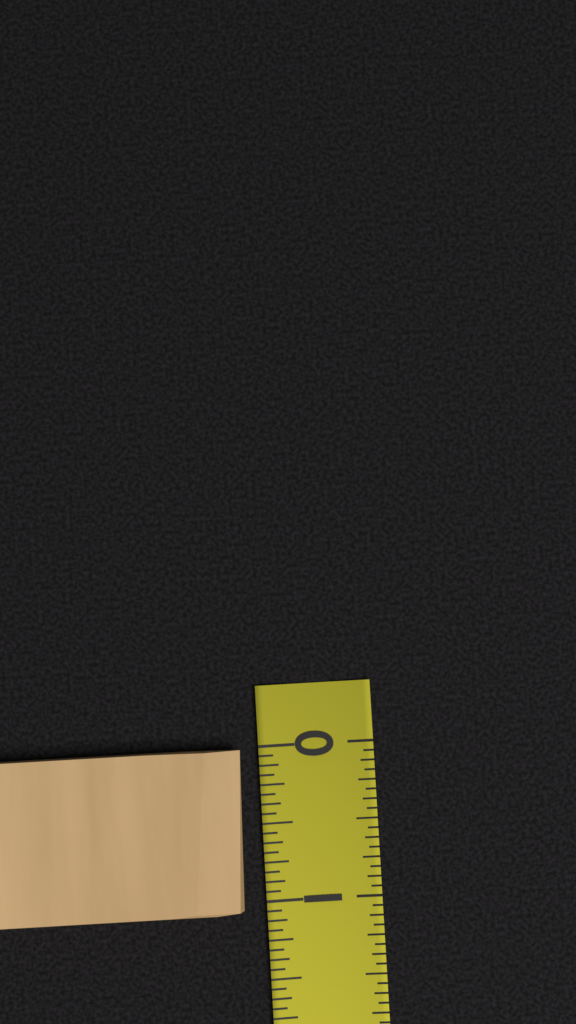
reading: 1.0625 (no unit)
